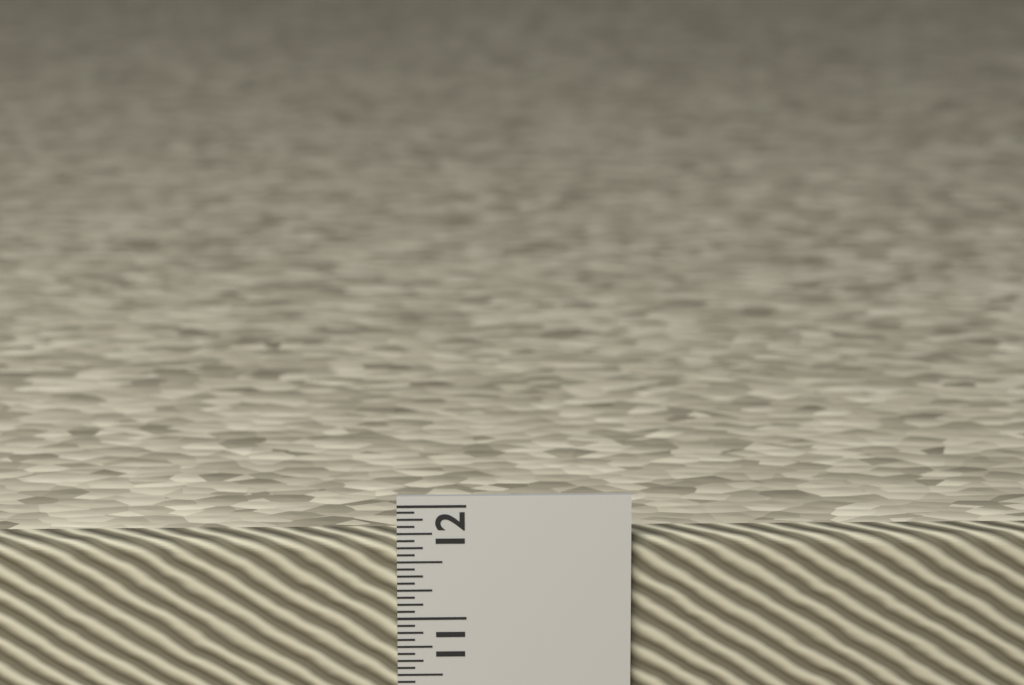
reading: 11.6875 in
